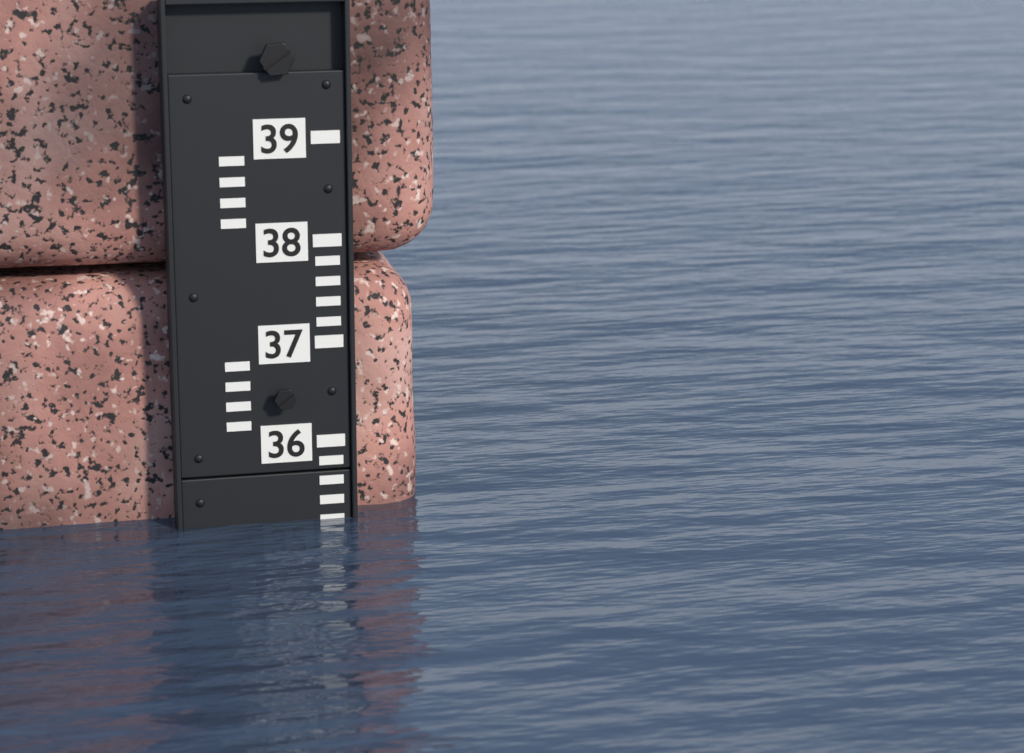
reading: 35.2 (no unit)
